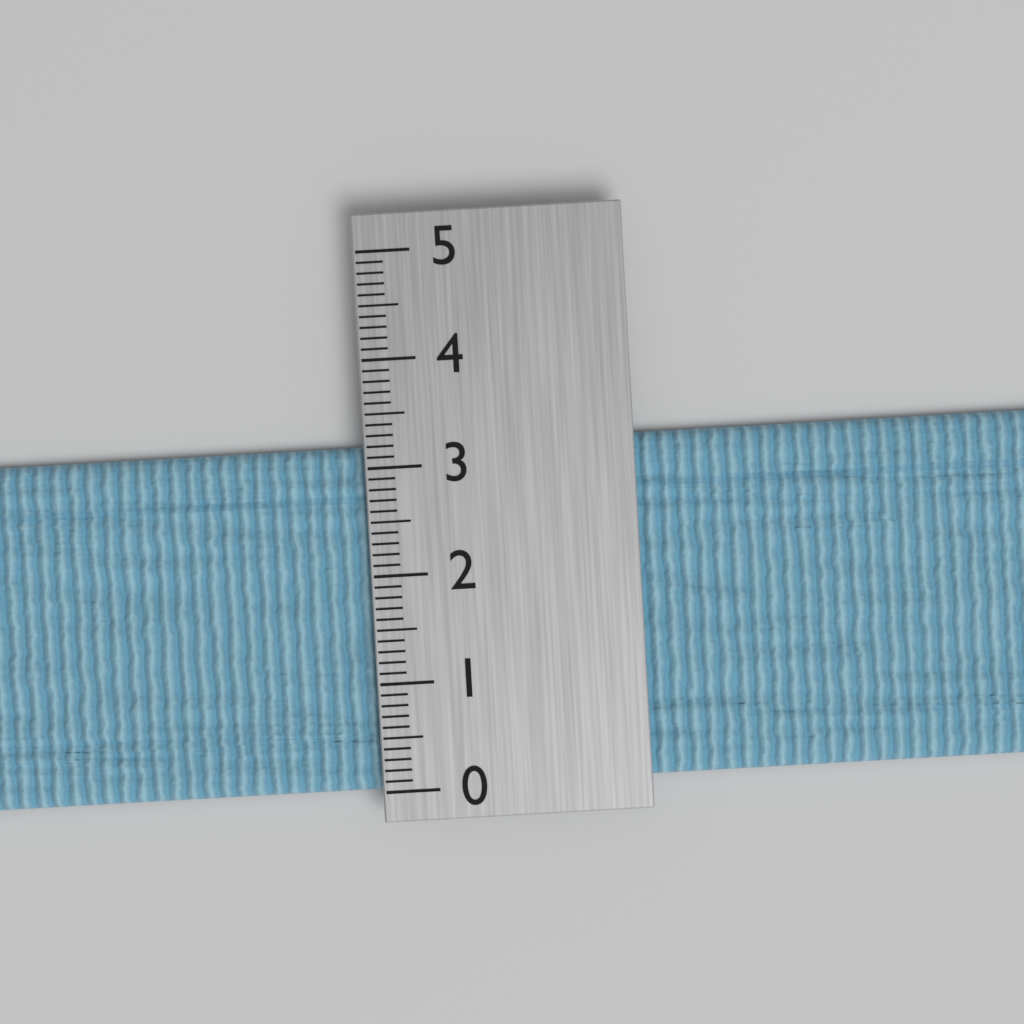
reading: 3.2 (no unit)
